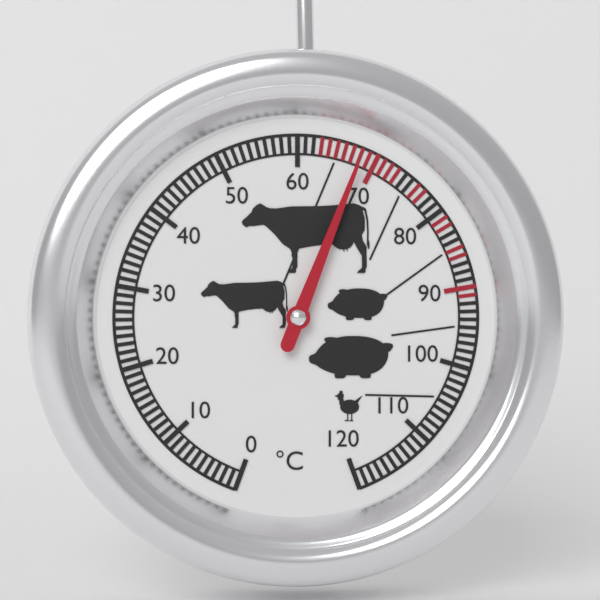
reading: 68 °C
